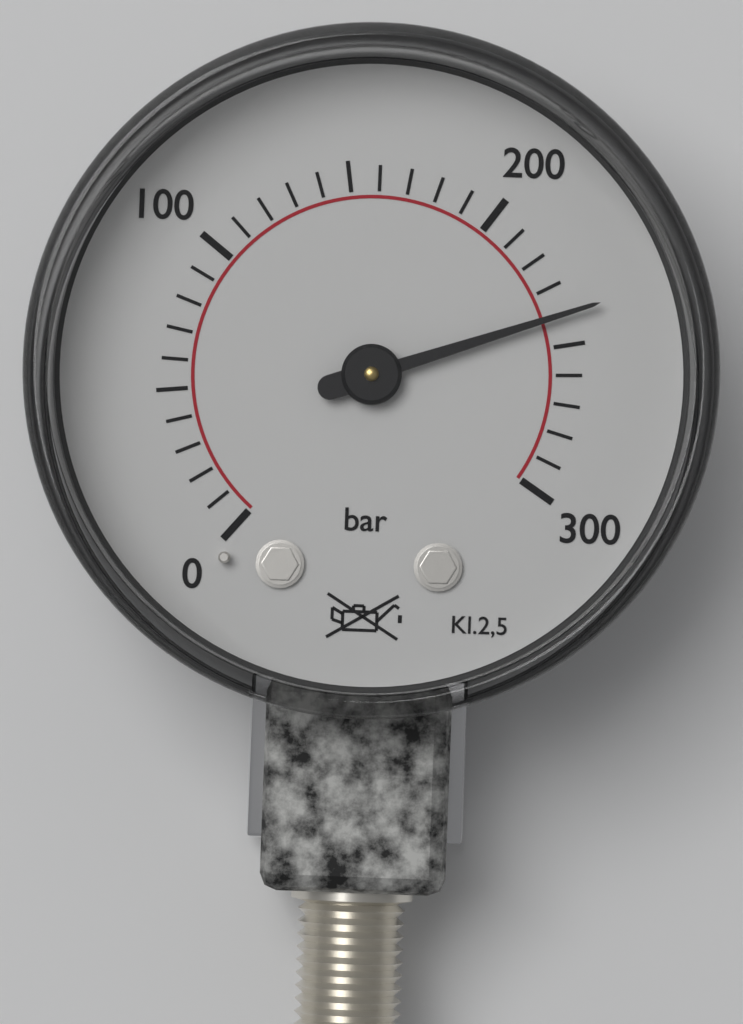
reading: 240 bar
